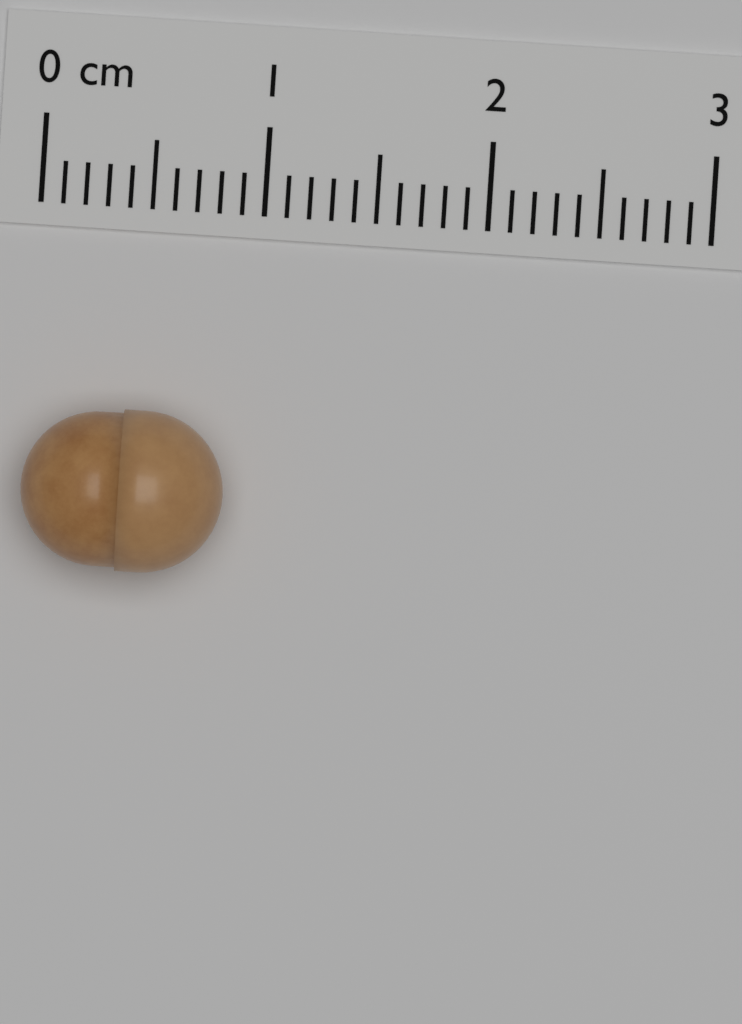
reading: 0.9 cm
